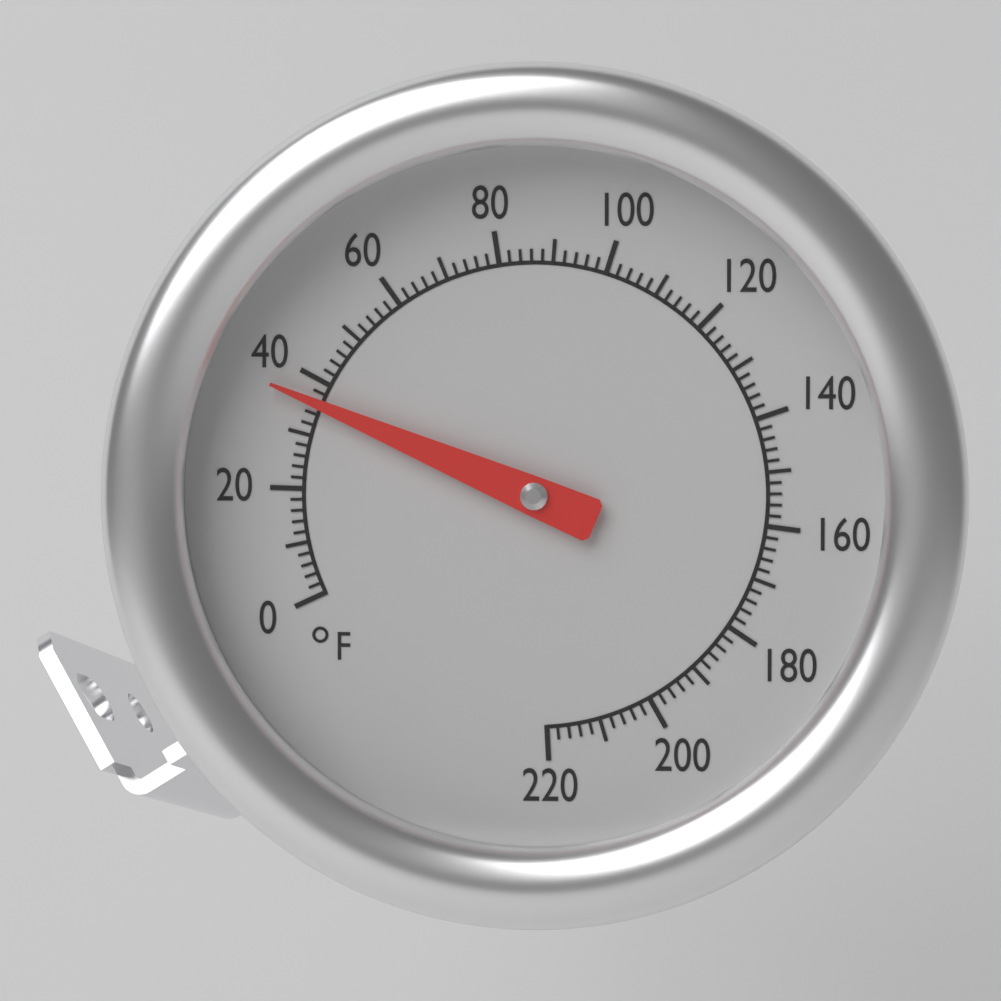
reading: 36 °F
